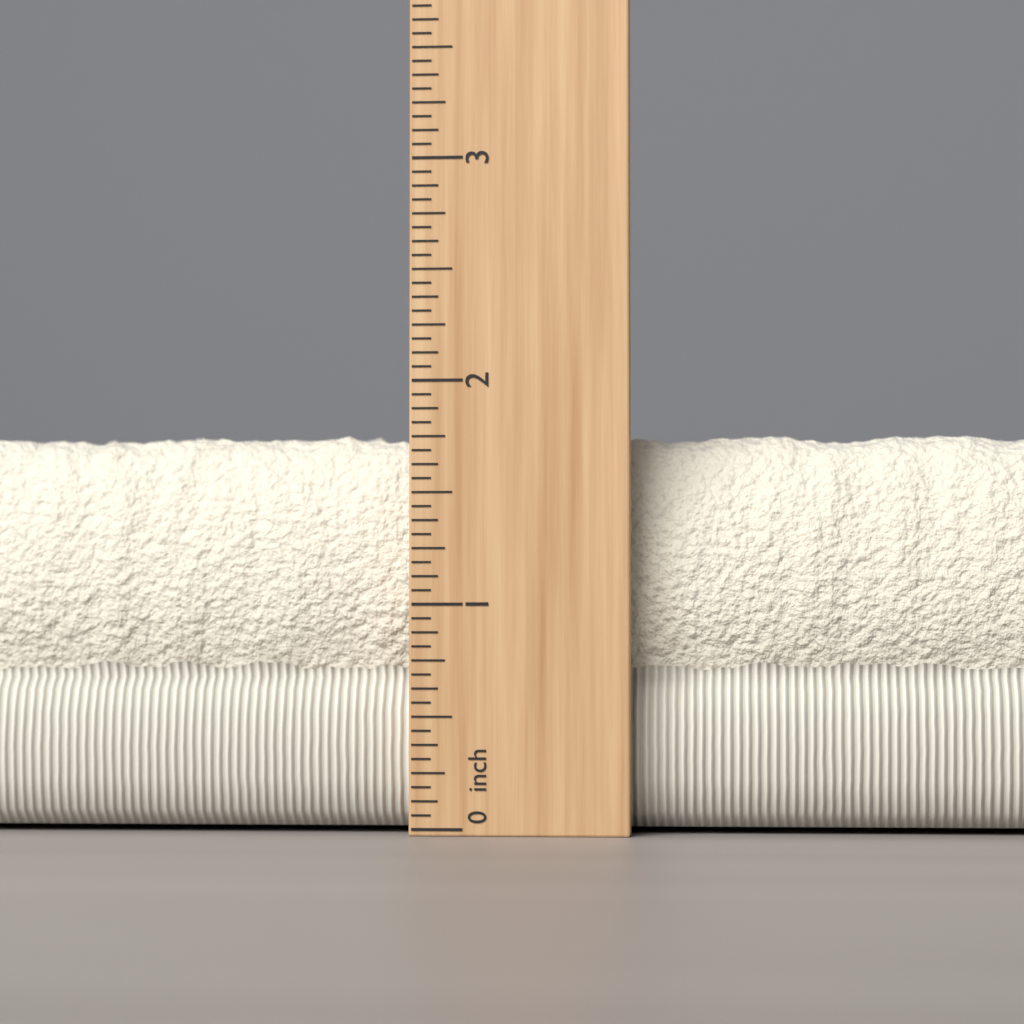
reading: 1.8125 inch
